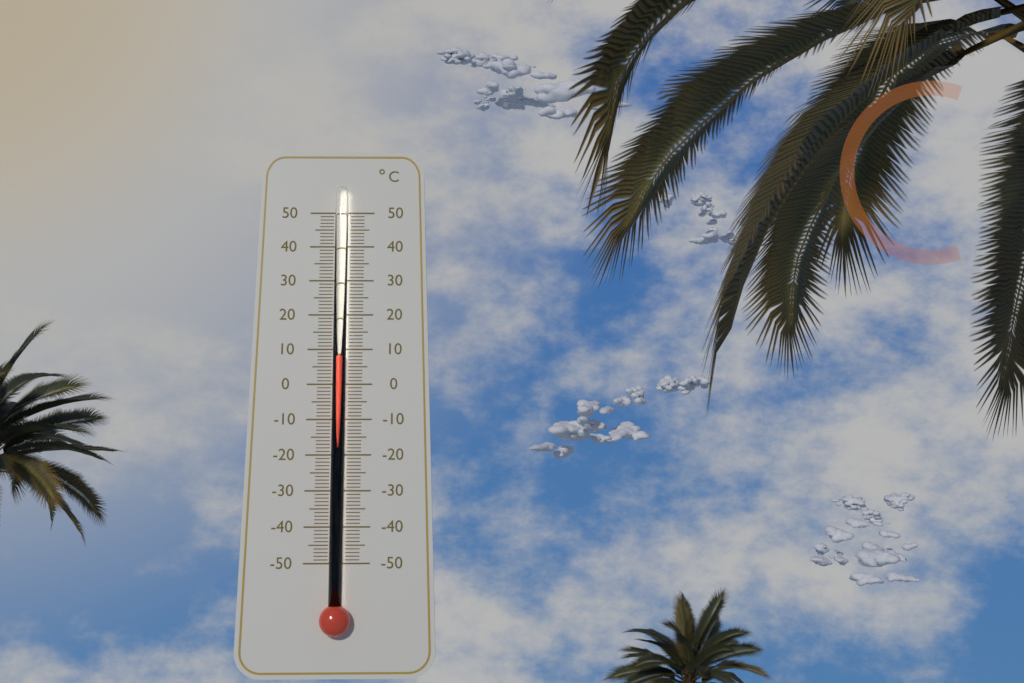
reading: 8 °C
